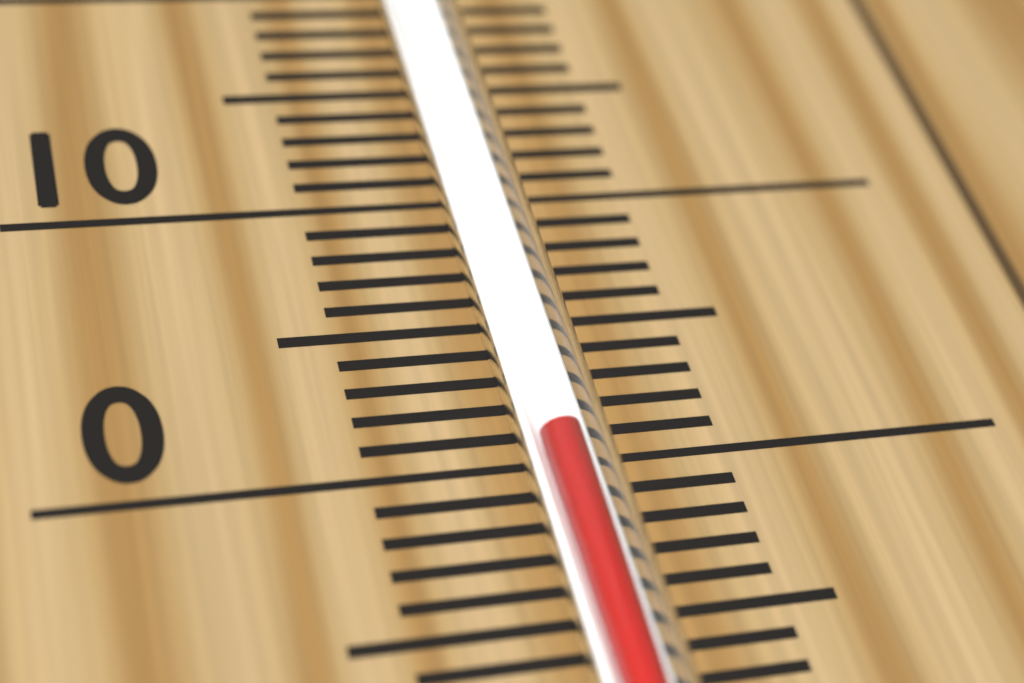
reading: 0 °C
